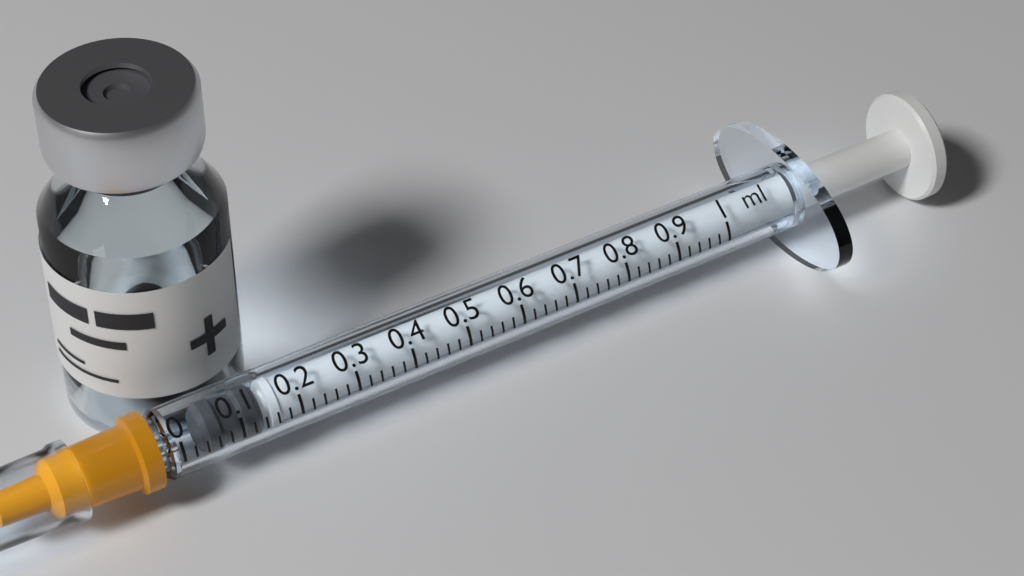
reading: 0.04 ml
